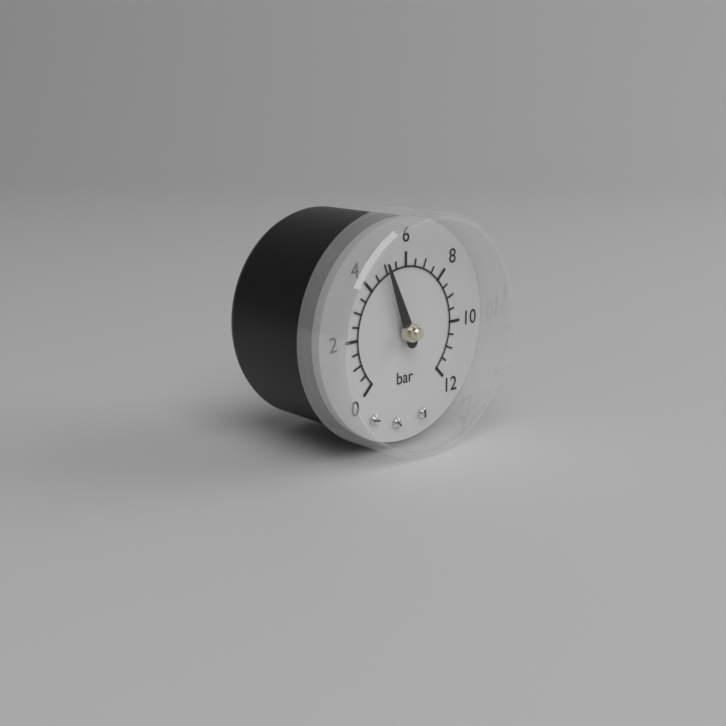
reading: 5.0 bar
